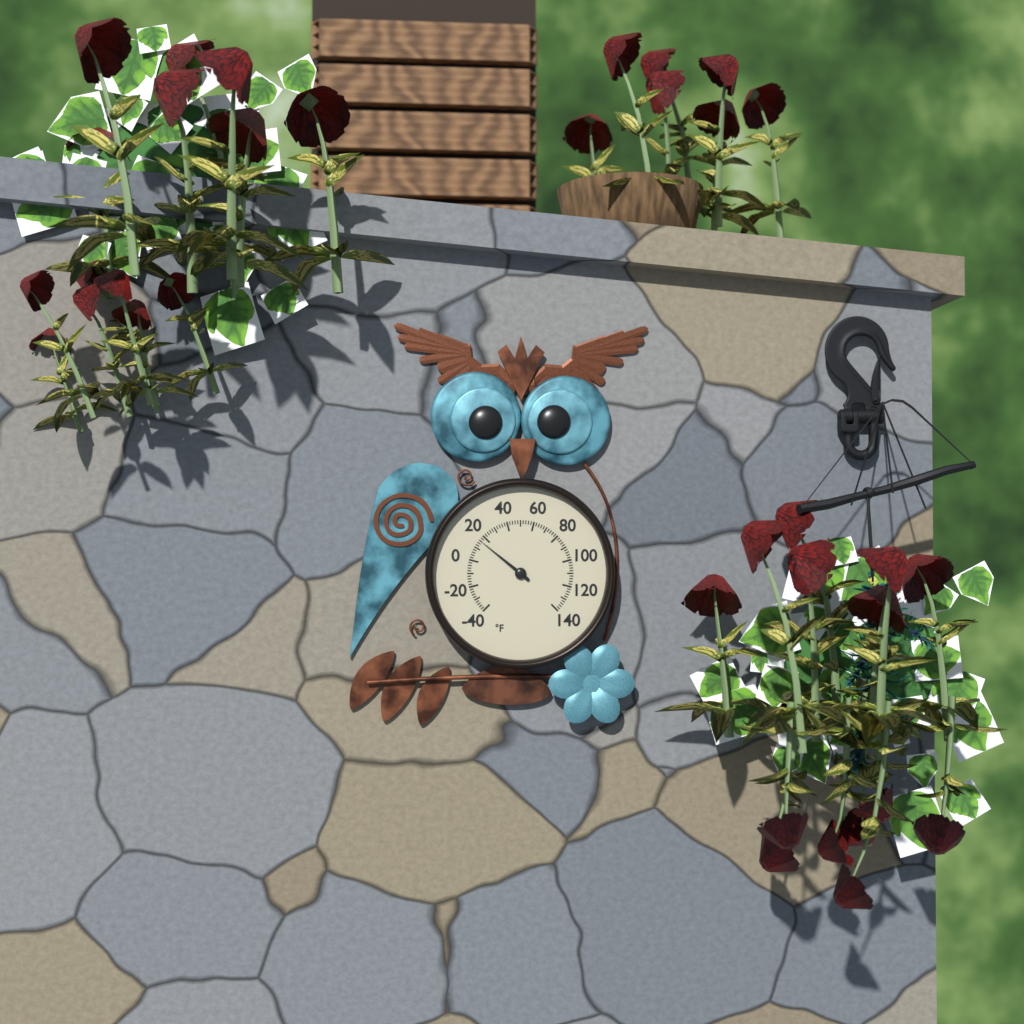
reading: 16 °F
